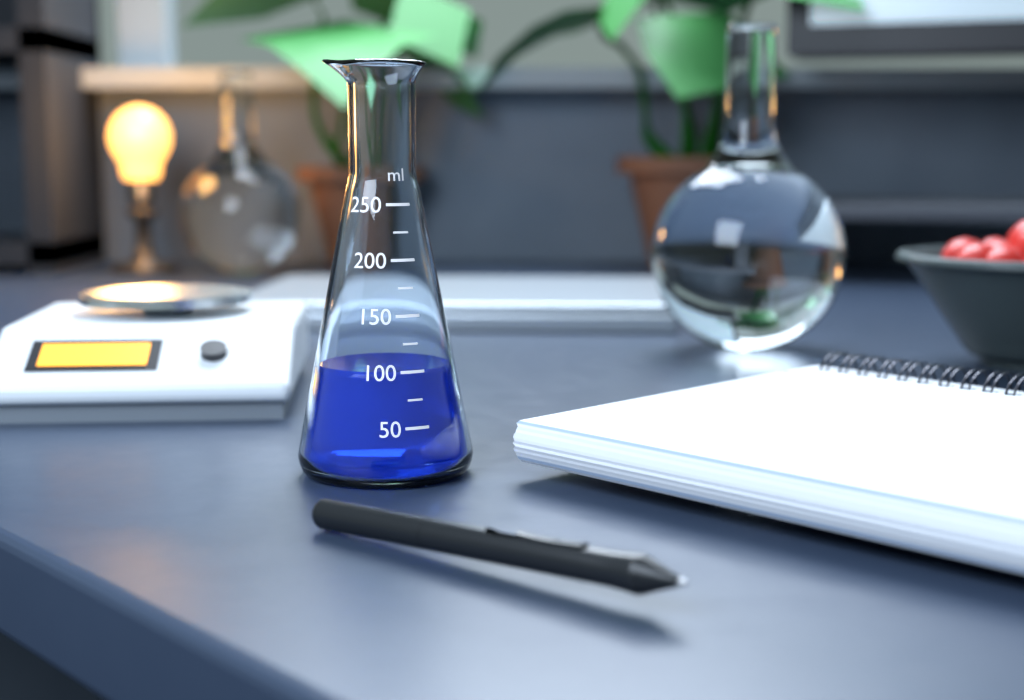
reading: 100 ml
